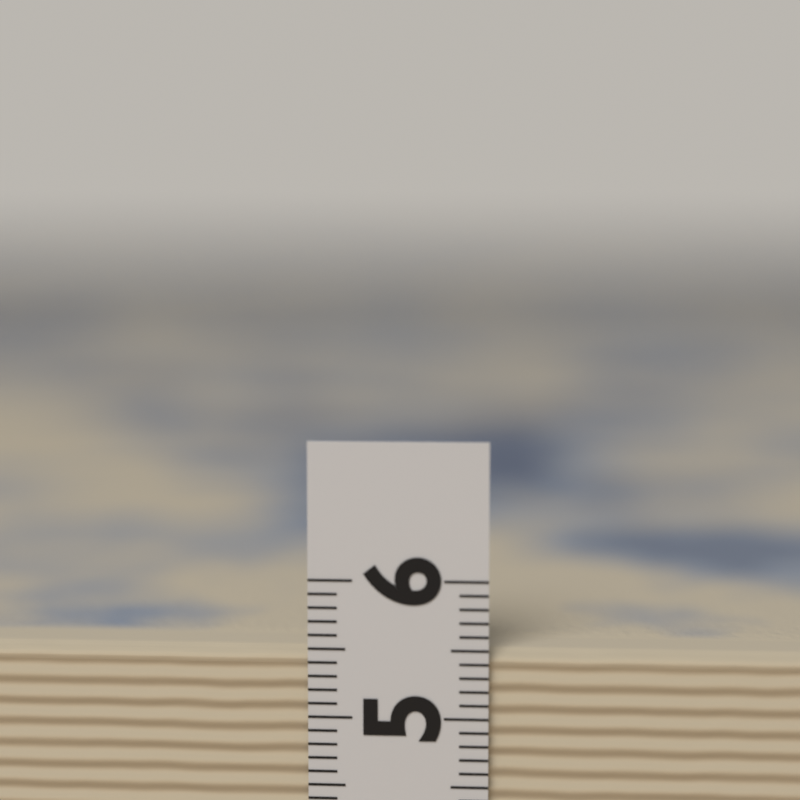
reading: 5.5 (no unit)
